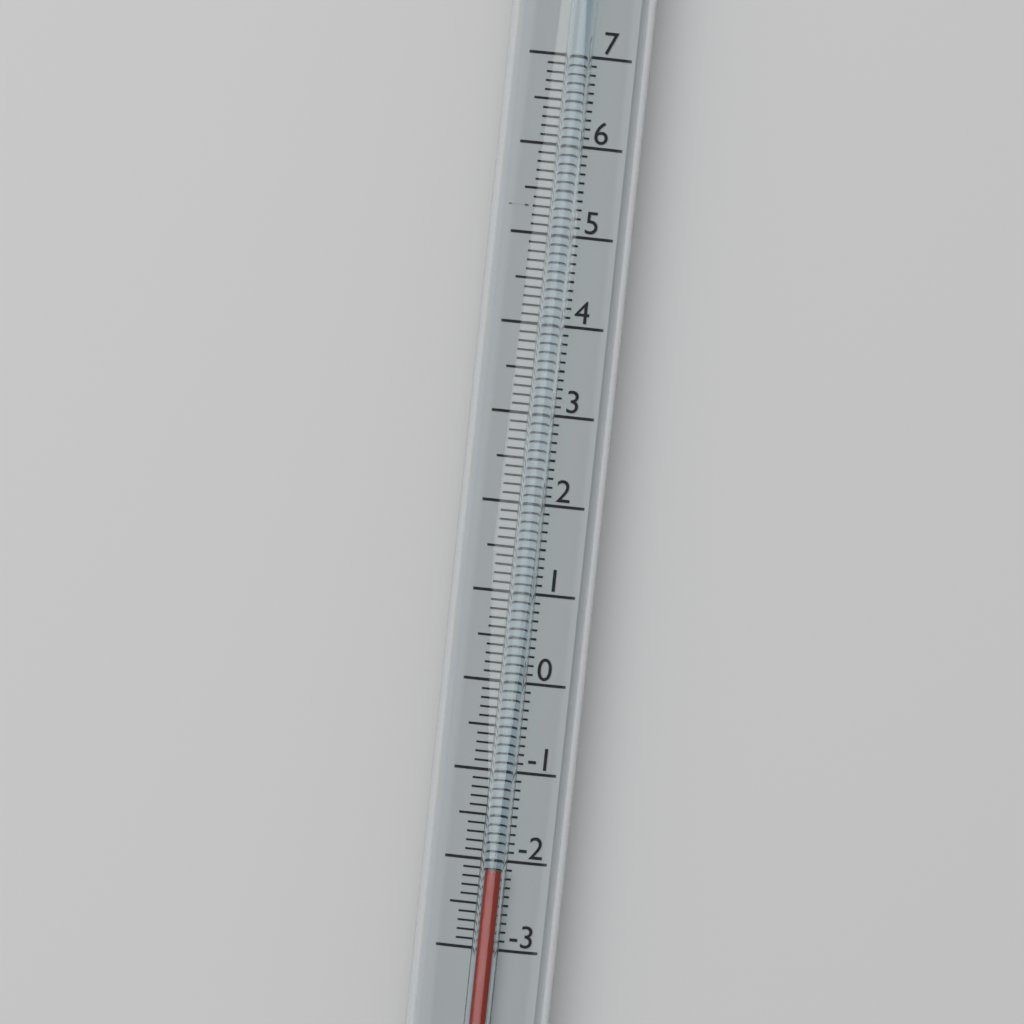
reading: -2.1 (no unit)
